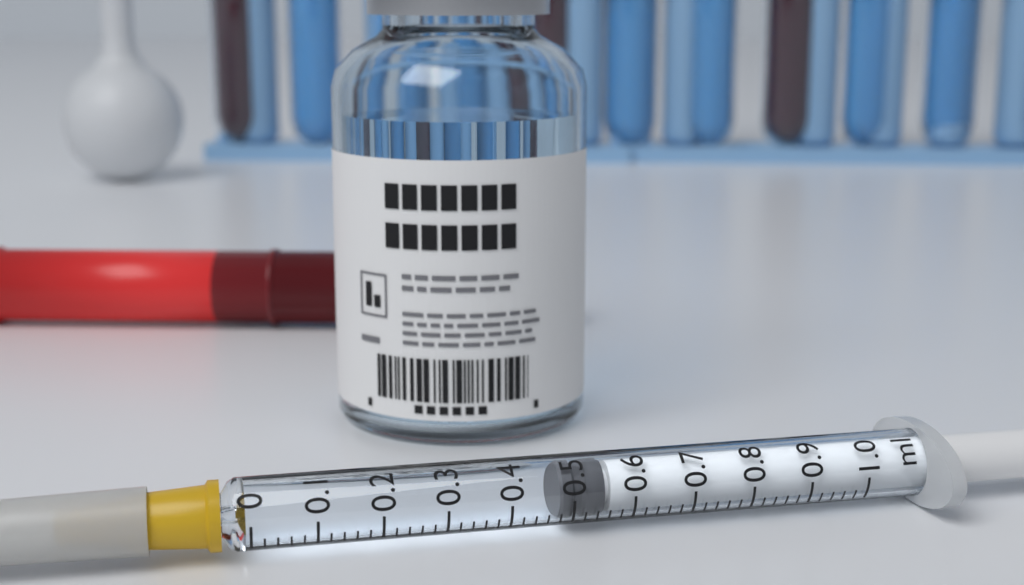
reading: 0.48 ml
